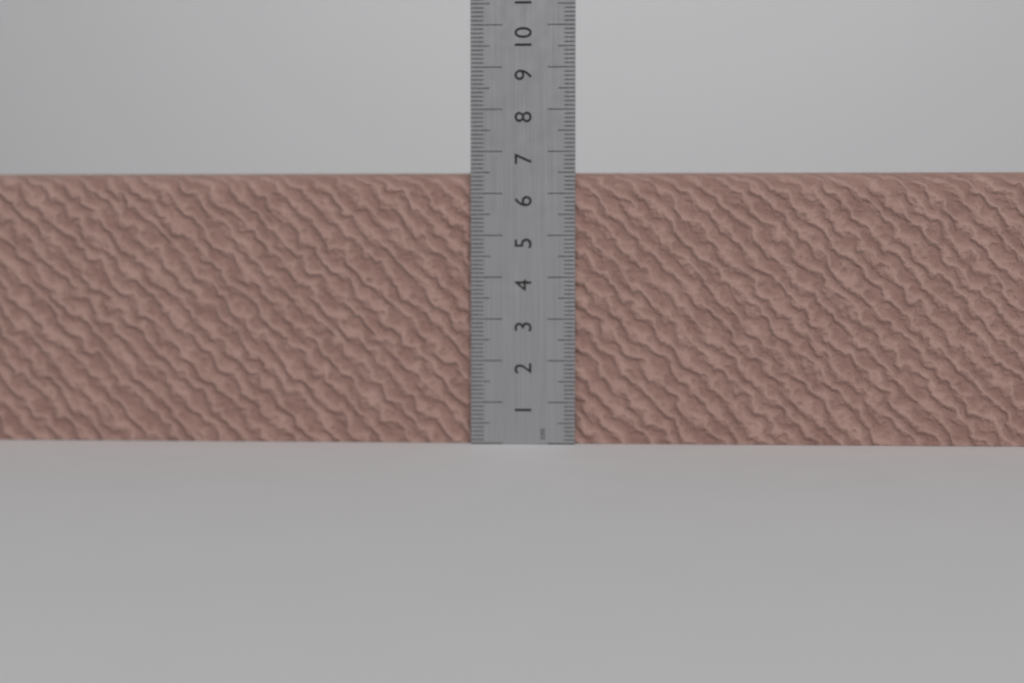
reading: 6.5 cm
